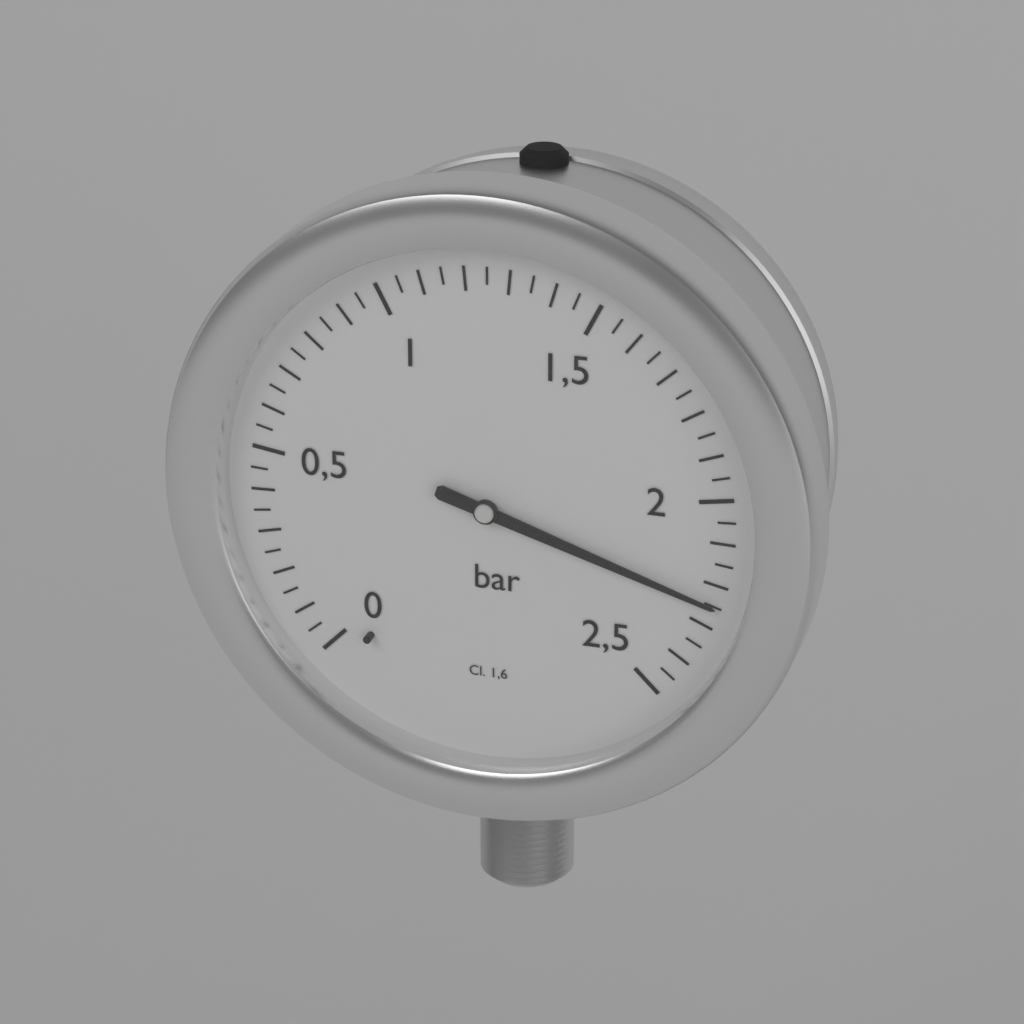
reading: 2.25 bar
